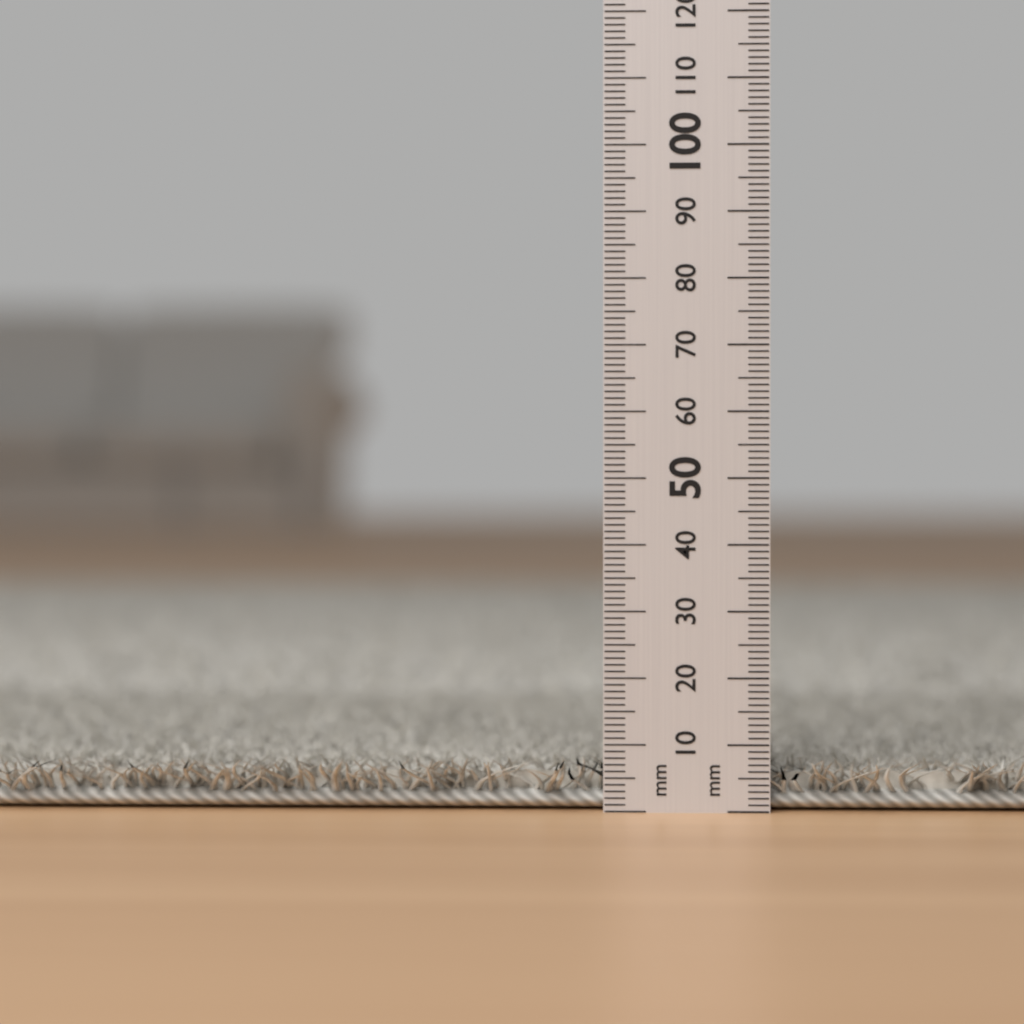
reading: 8 mm
